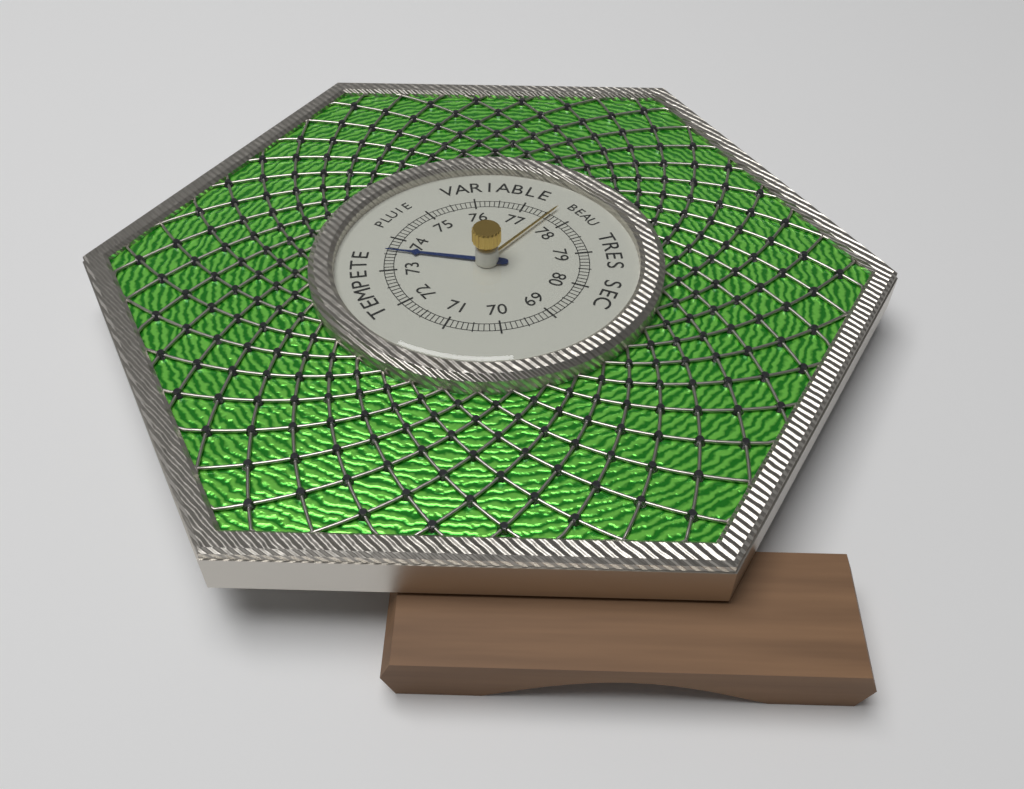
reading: 73.6 (no unit)
